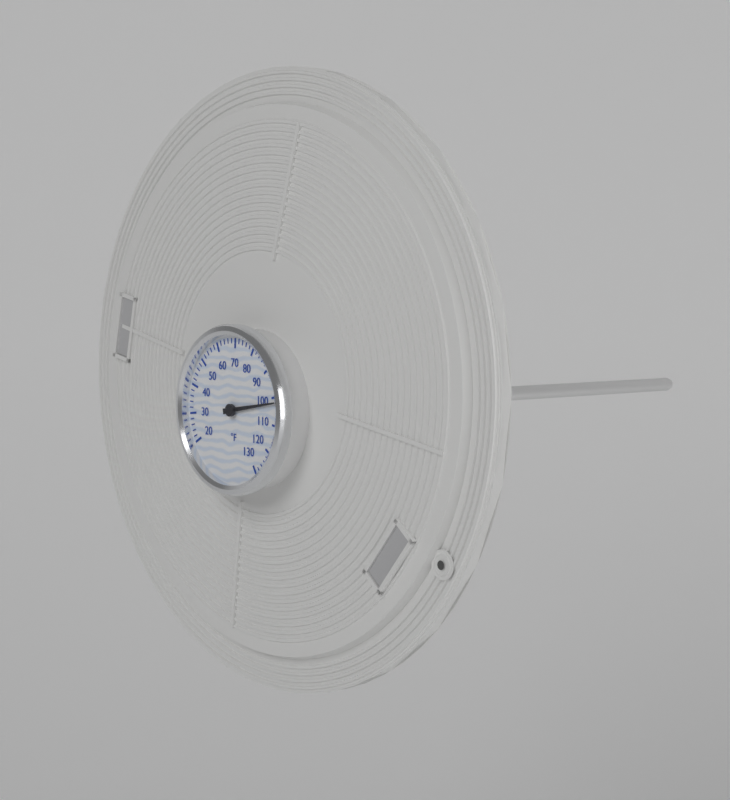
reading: 102 °F
